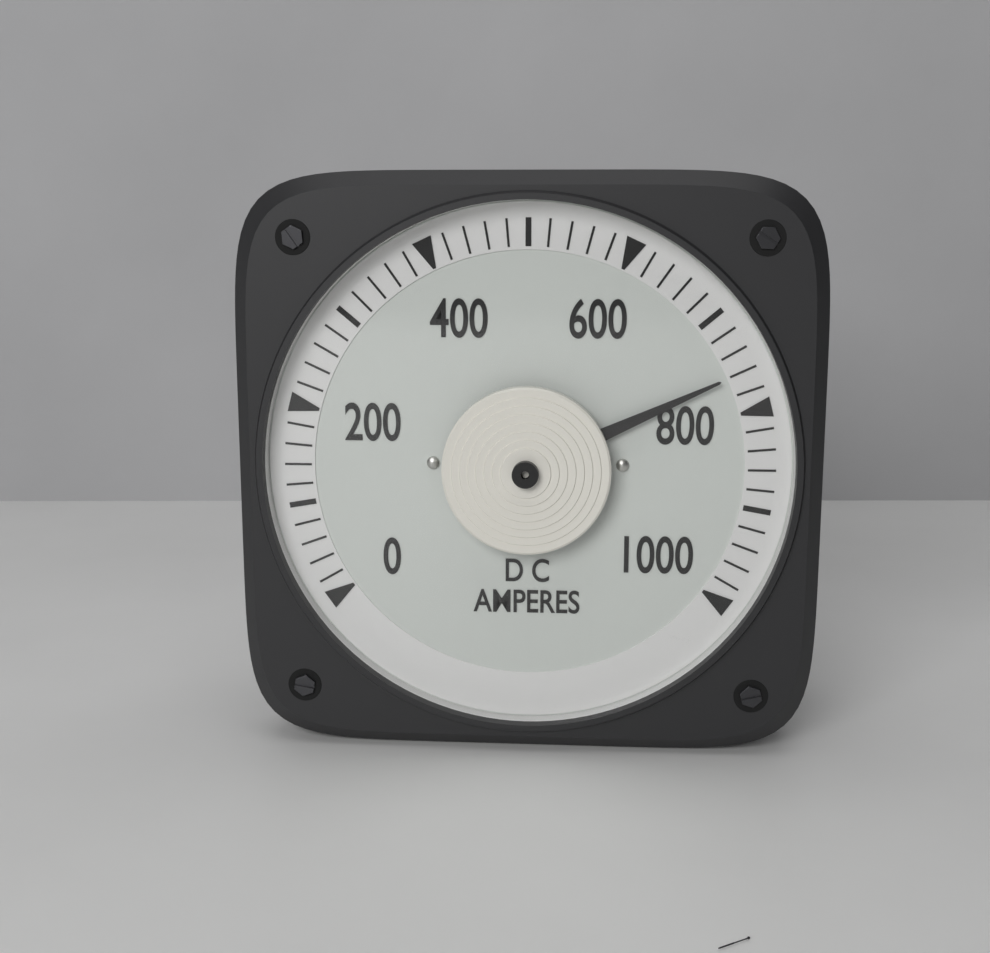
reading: 760 A
